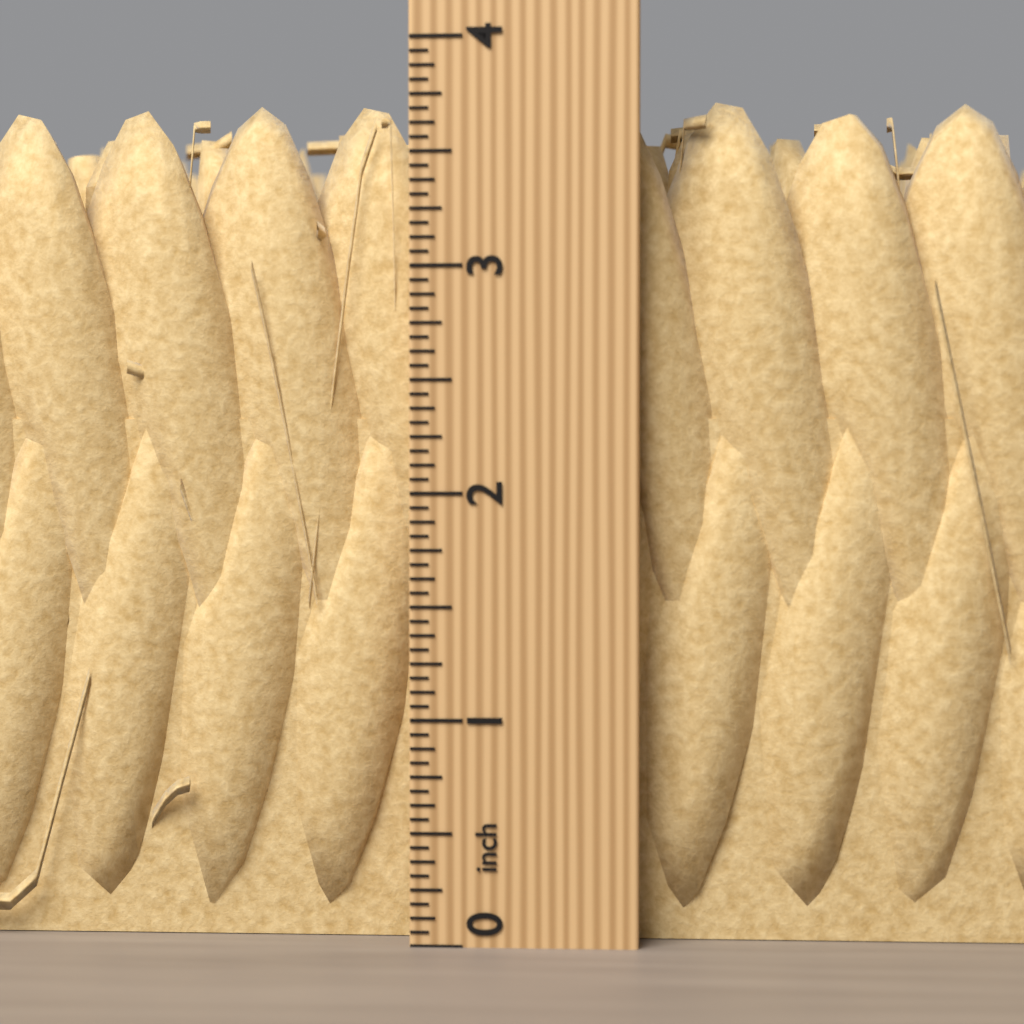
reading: 3.7500 inch
